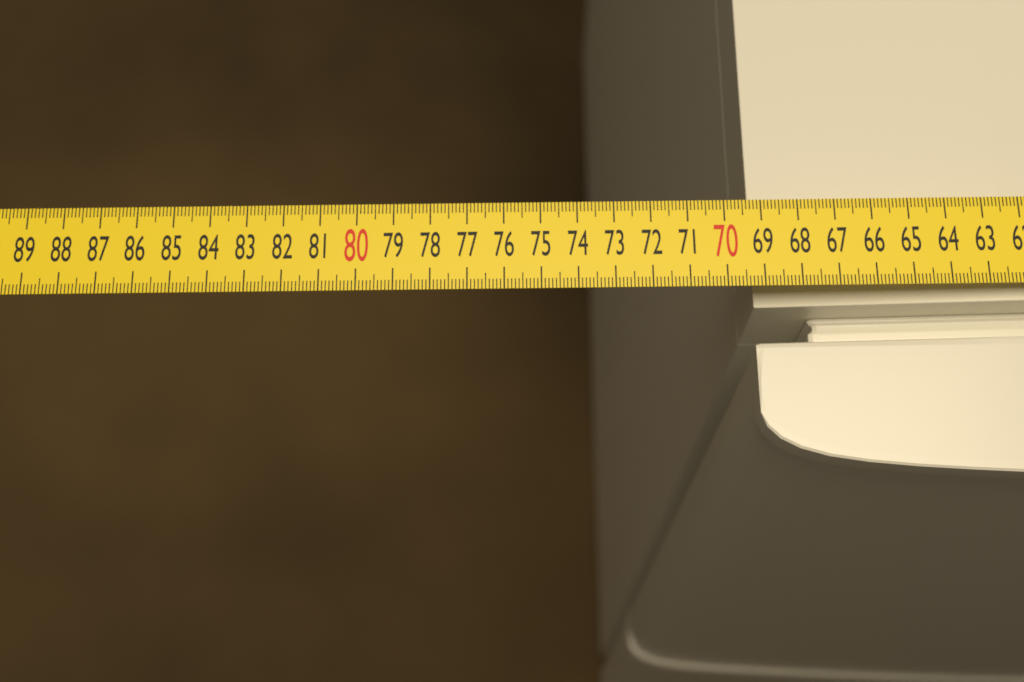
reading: 69.2 cm
